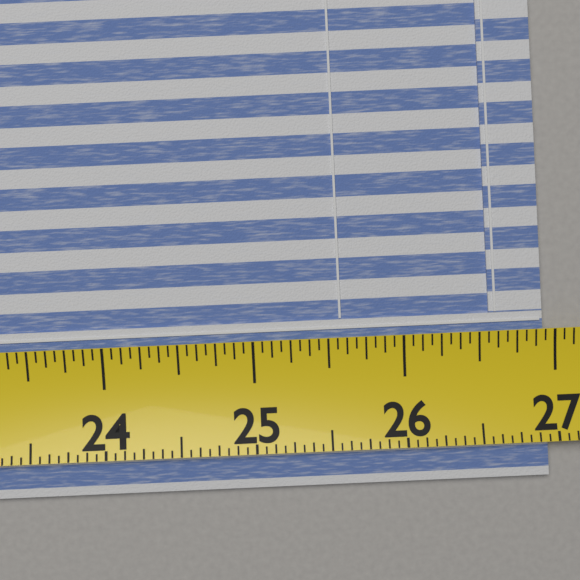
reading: 26.9375 (no unit)
